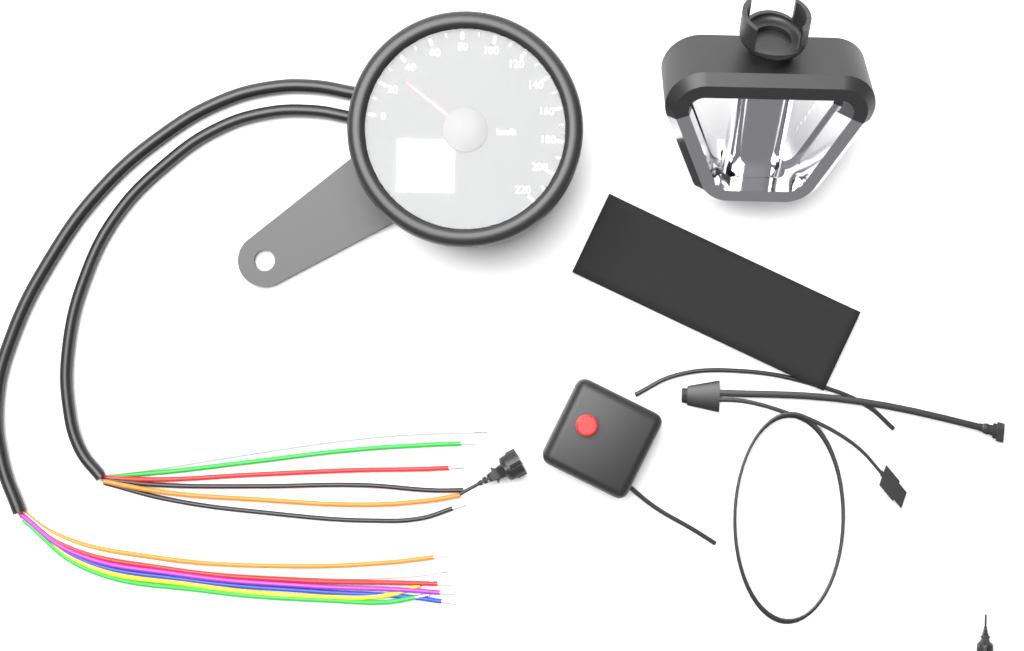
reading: 30 km/h
